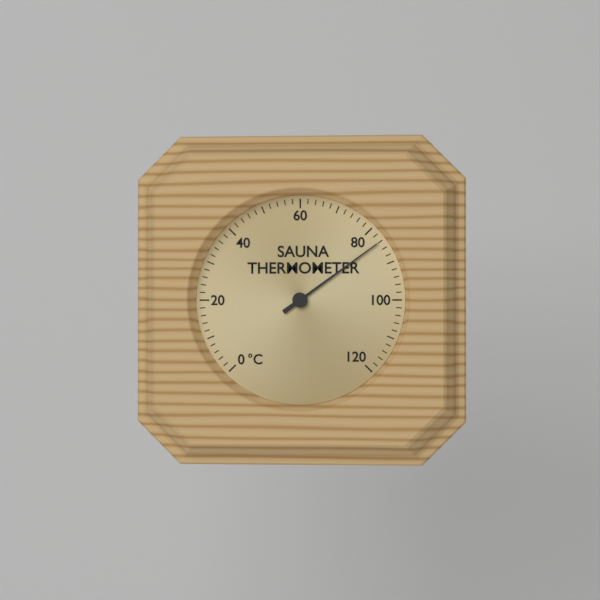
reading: 84 °C
